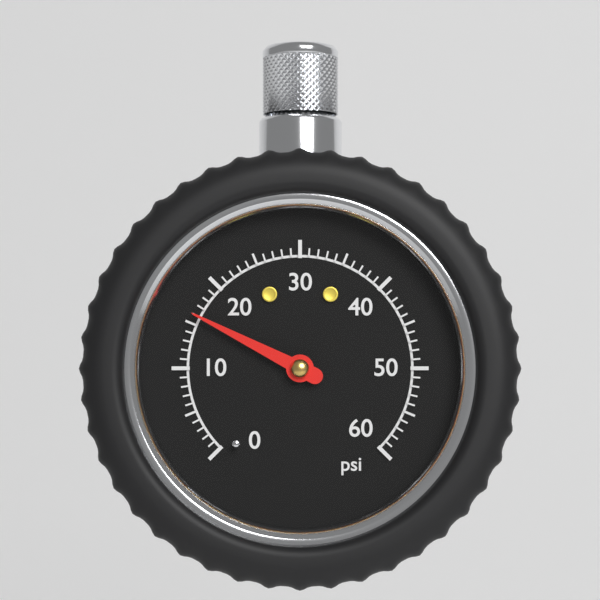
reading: 16 psi
